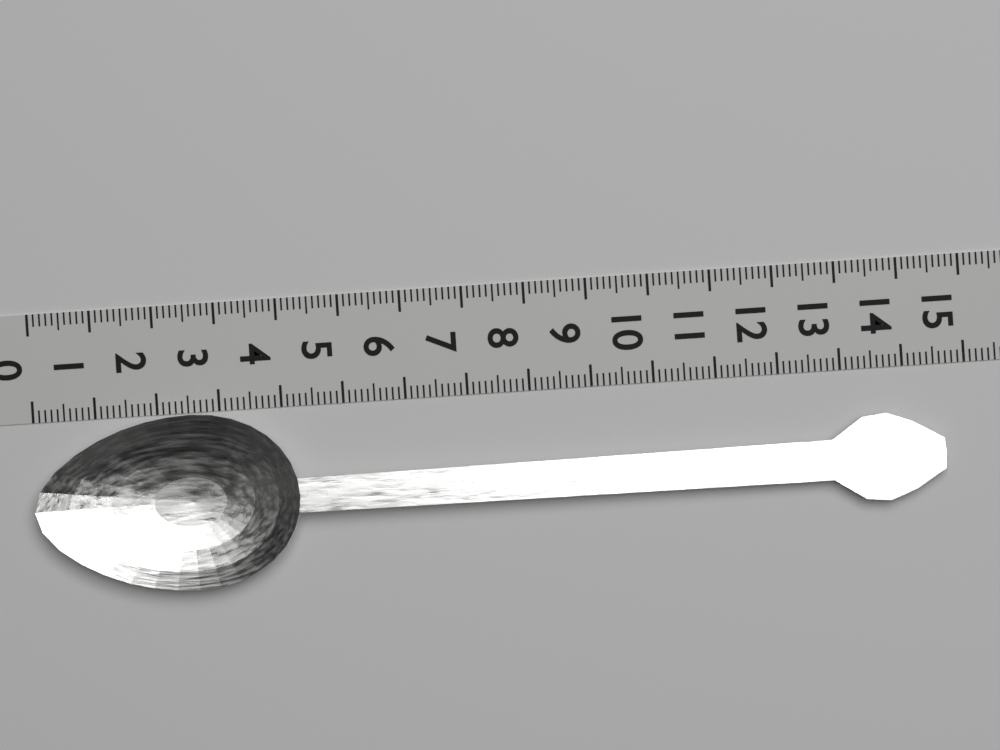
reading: 14.6 (no unit)
